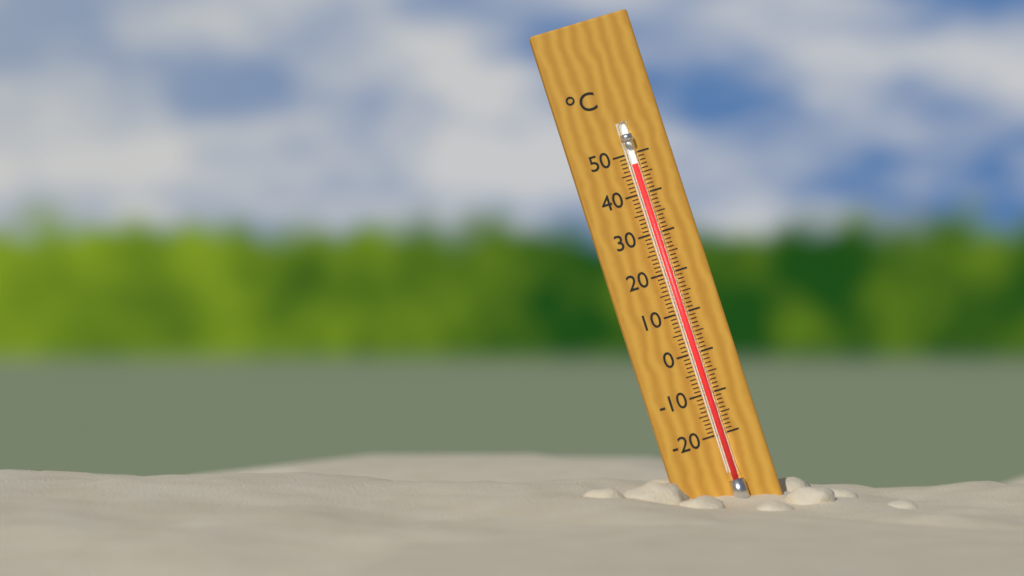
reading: 47 °C
